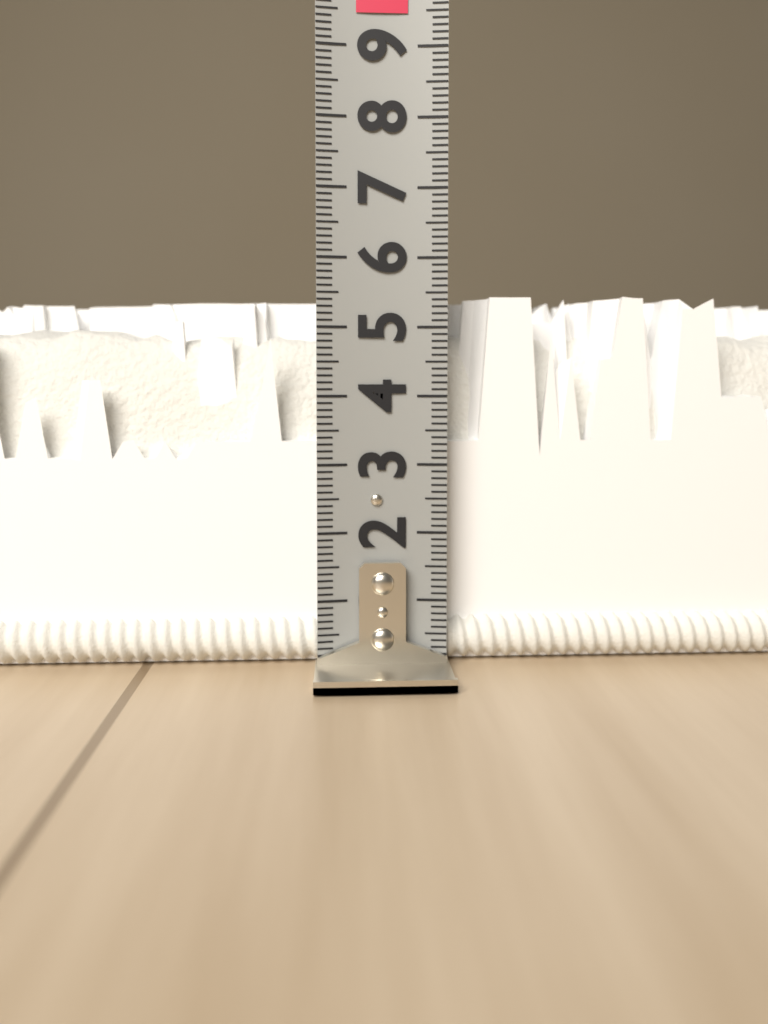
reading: 5.5 (no unit)
